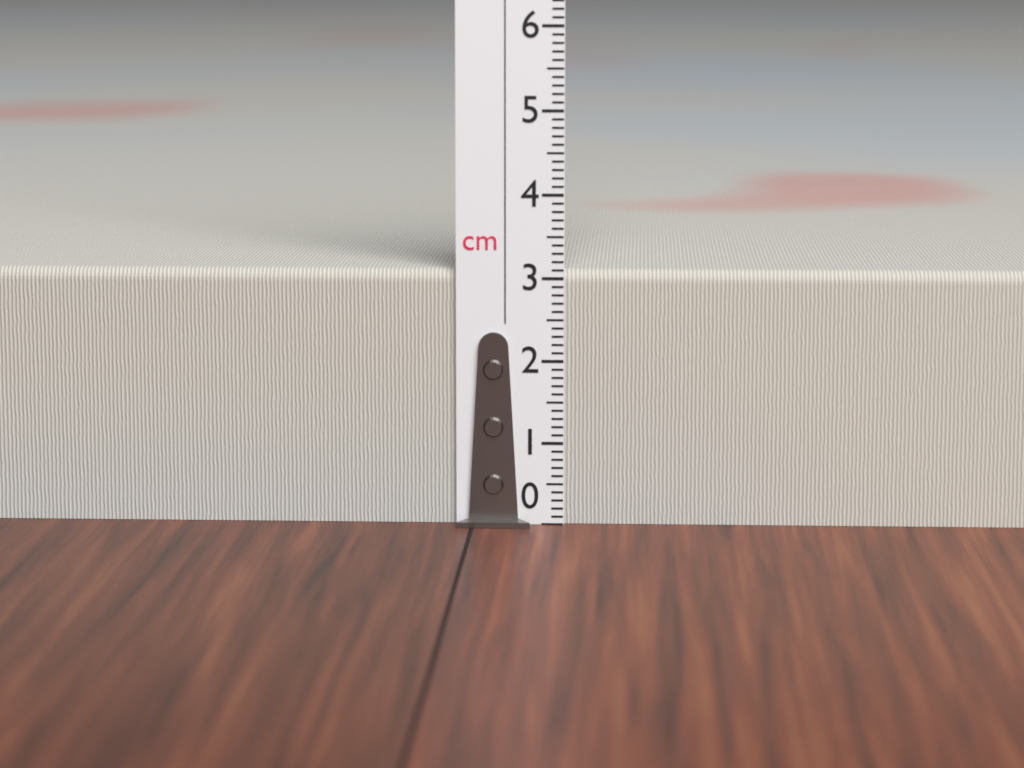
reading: 3.1 cm
